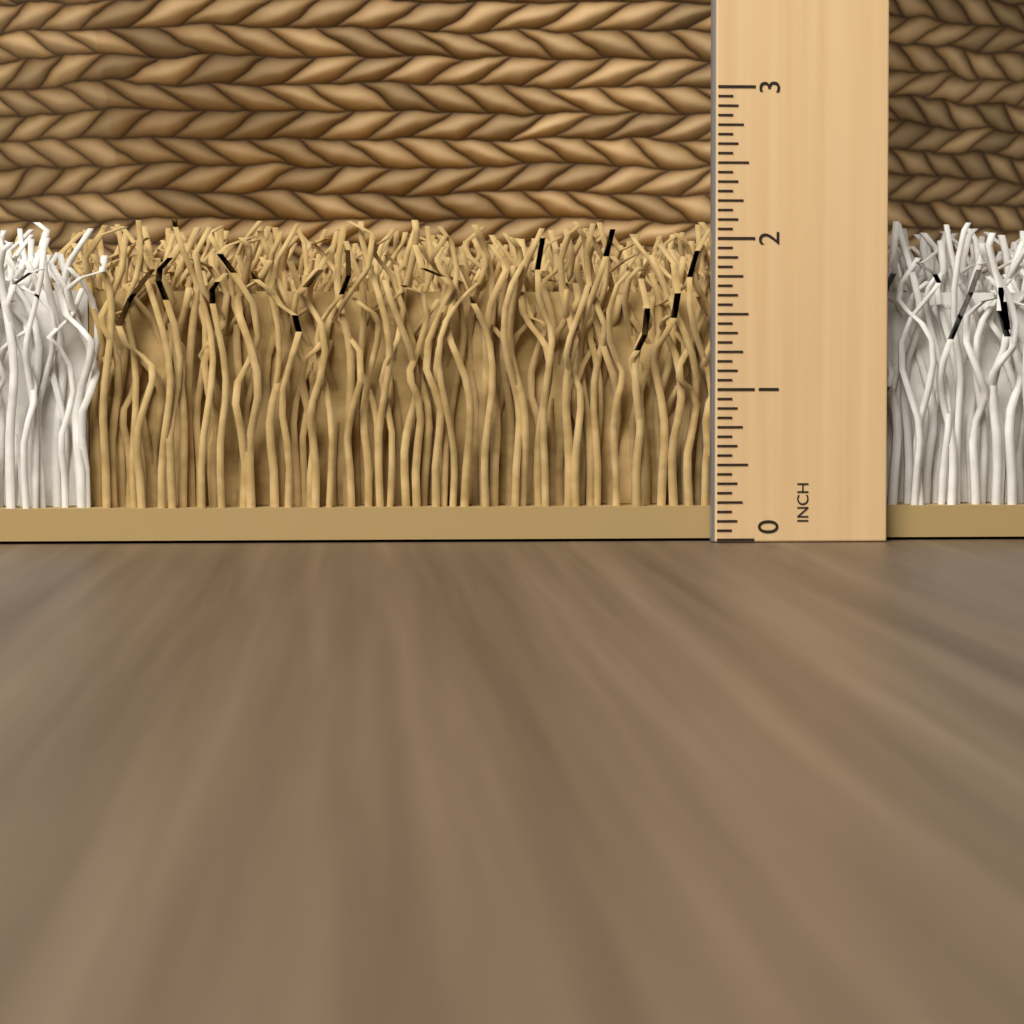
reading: 2.1250 in
